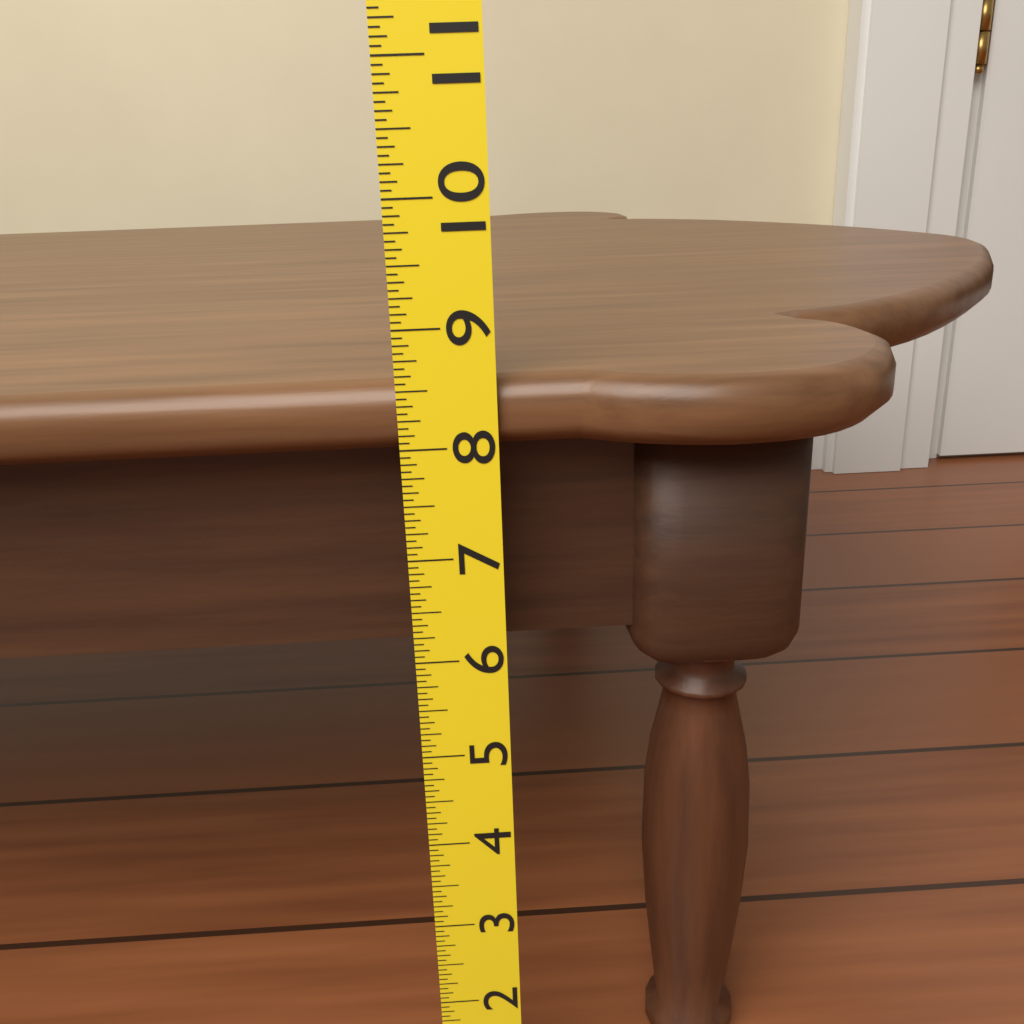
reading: 8.5625 (no unit)
